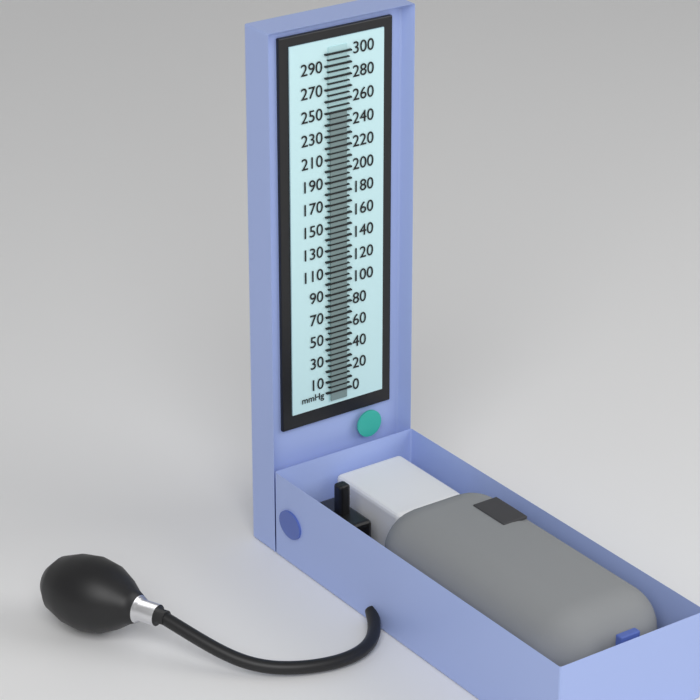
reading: 250 mmHg
